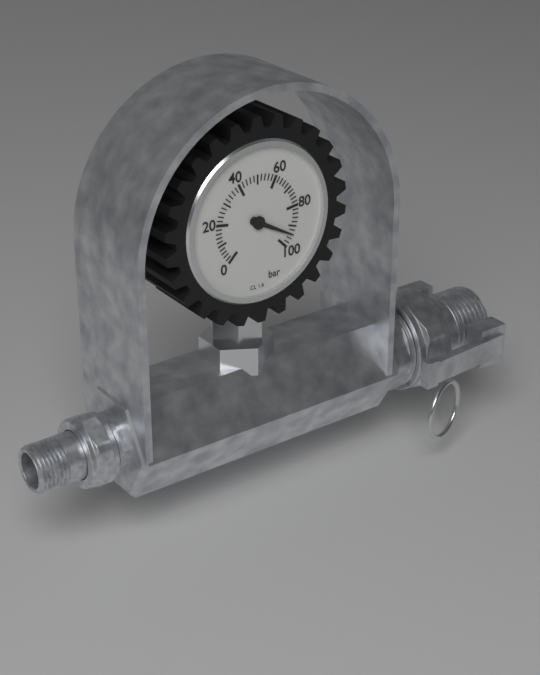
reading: 94 bar
